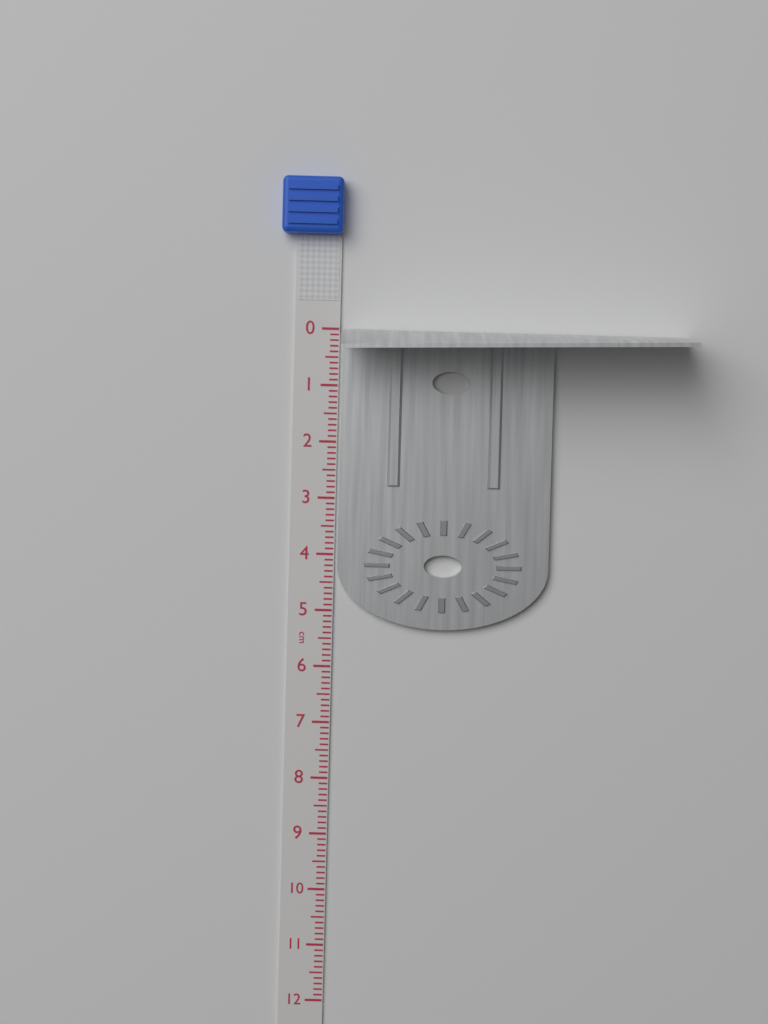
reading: 5.3 cm
